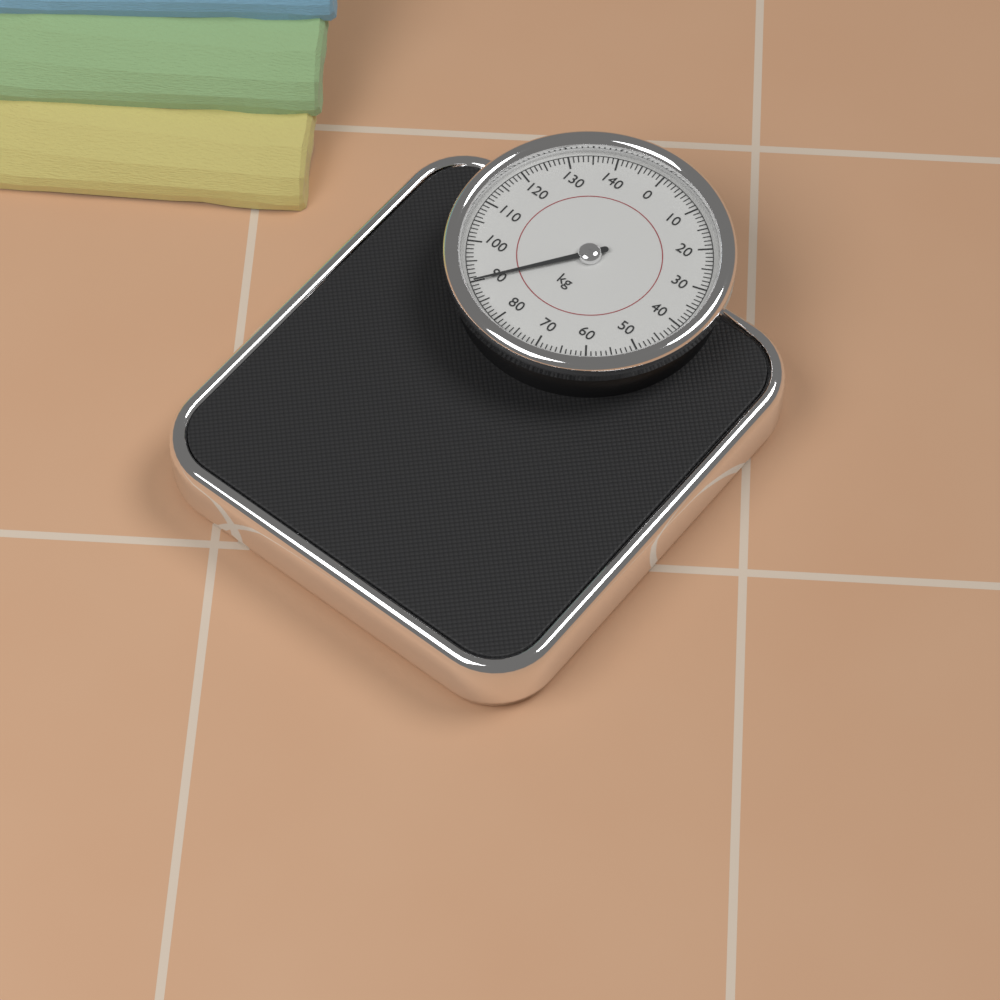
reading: 90 kg
